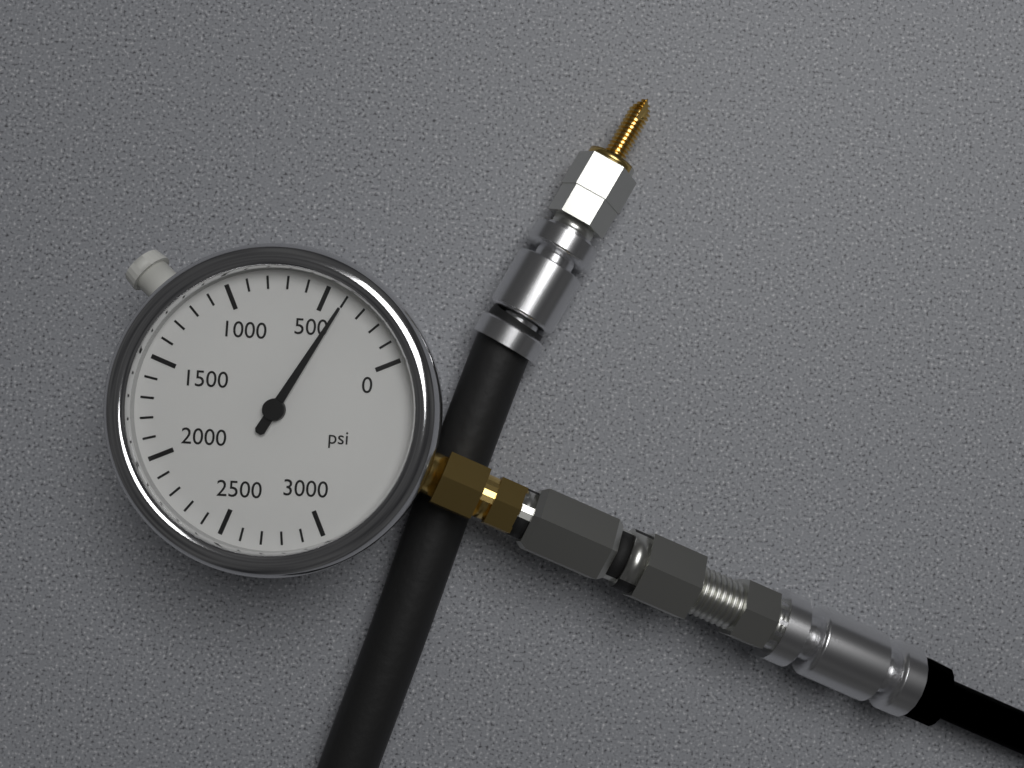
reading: 400 psi
